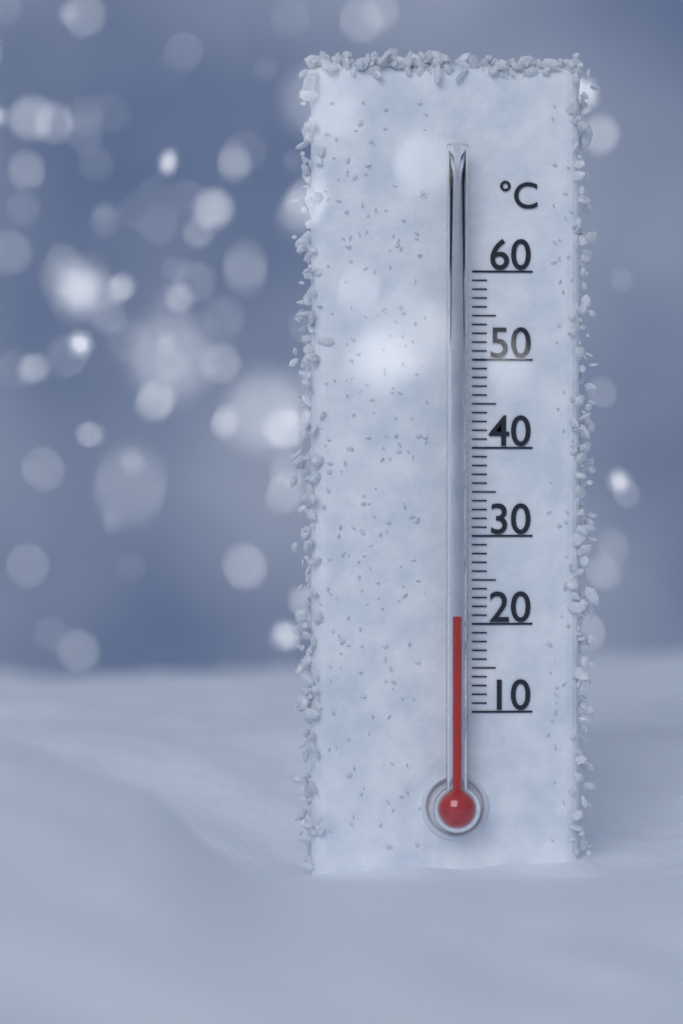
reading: 21 °C
